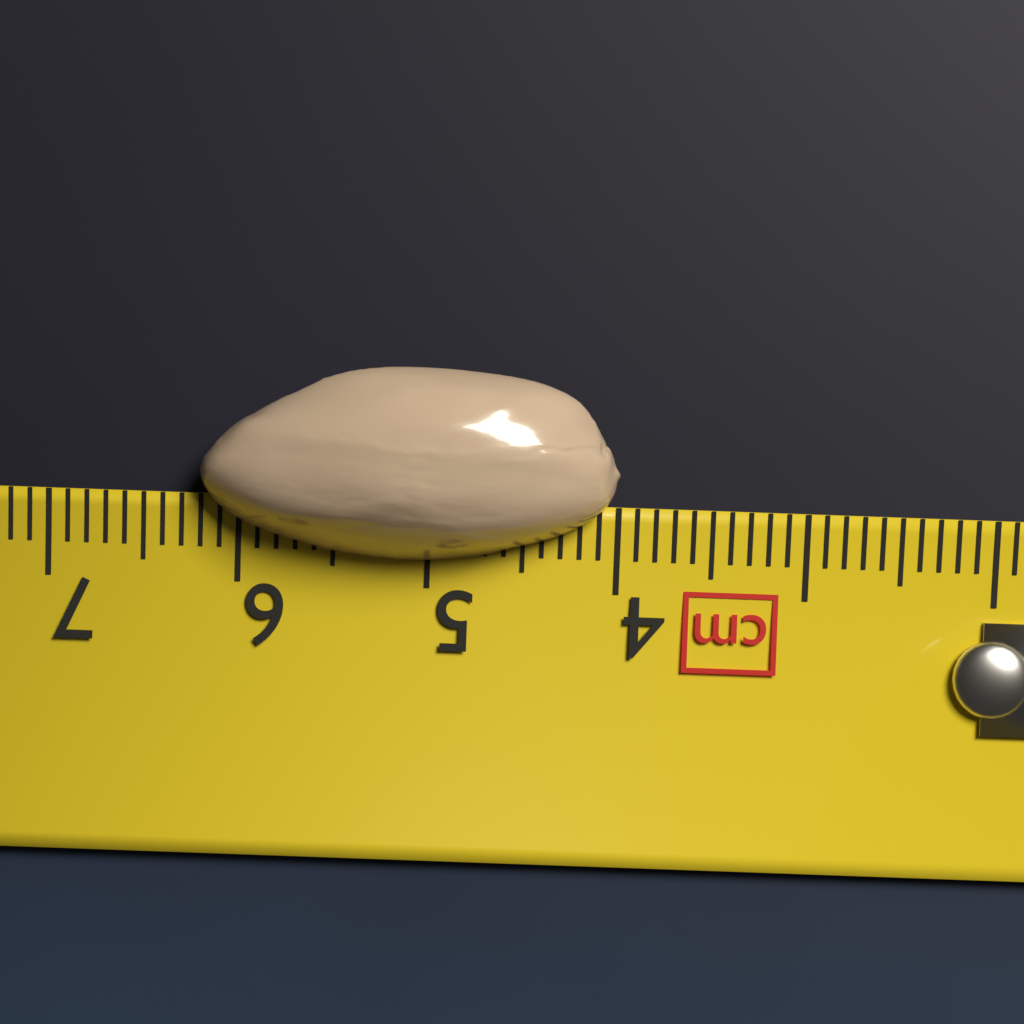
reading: 6.2 cm
